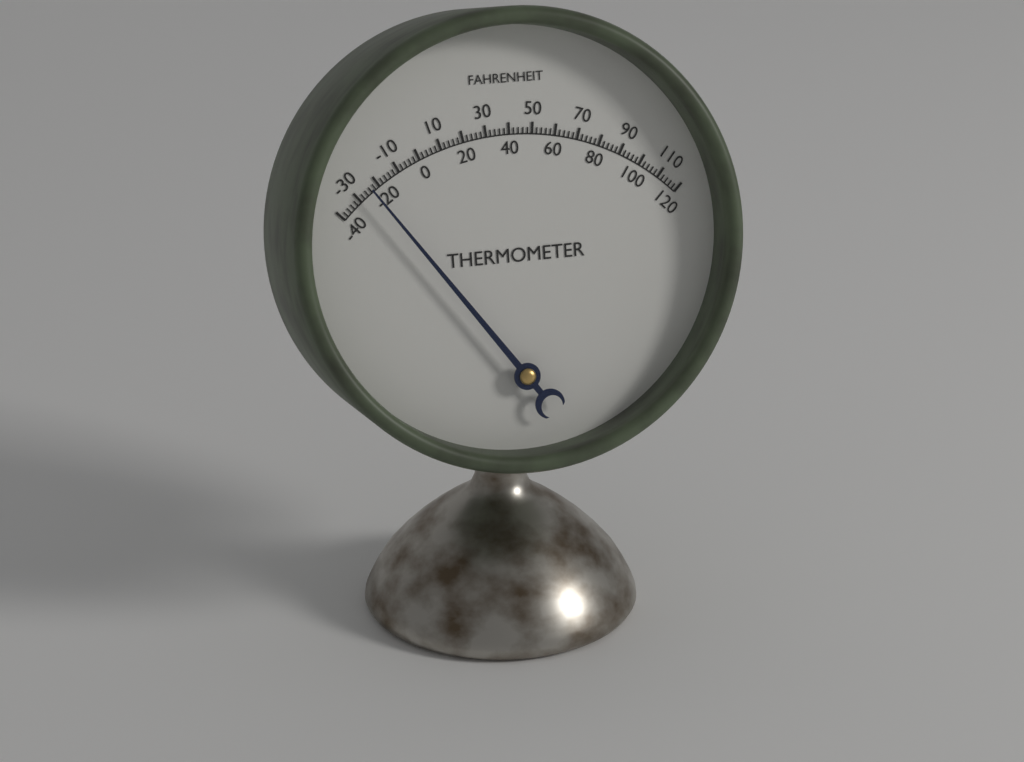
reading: -24 °F
